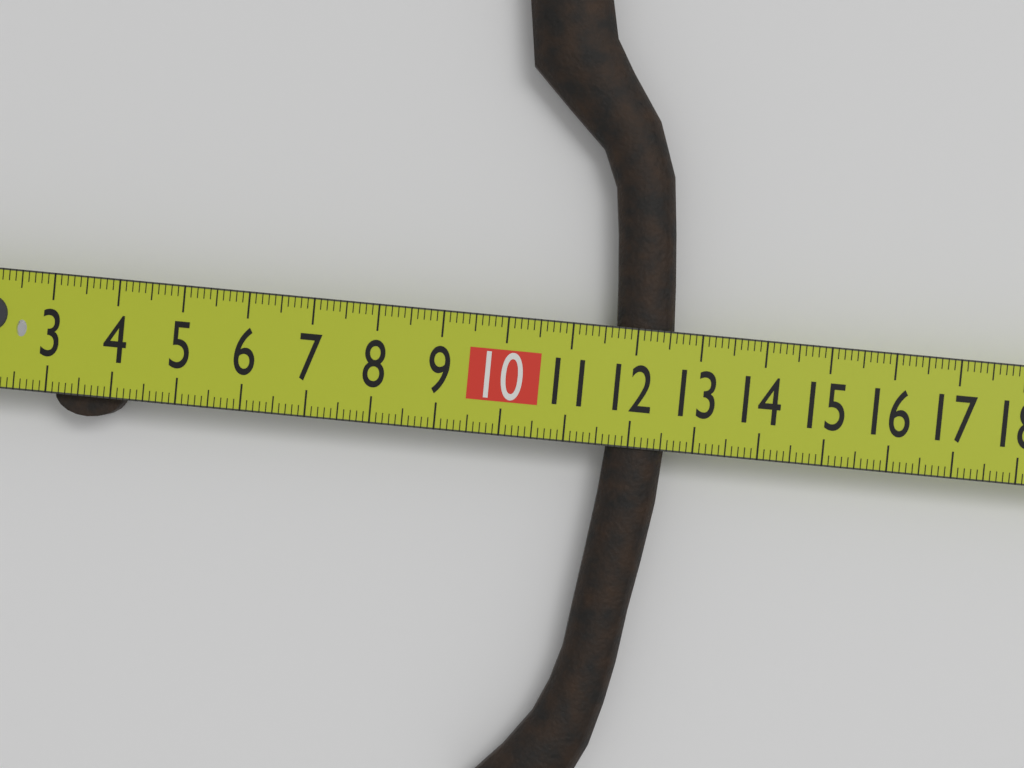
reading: 12.6 cm
